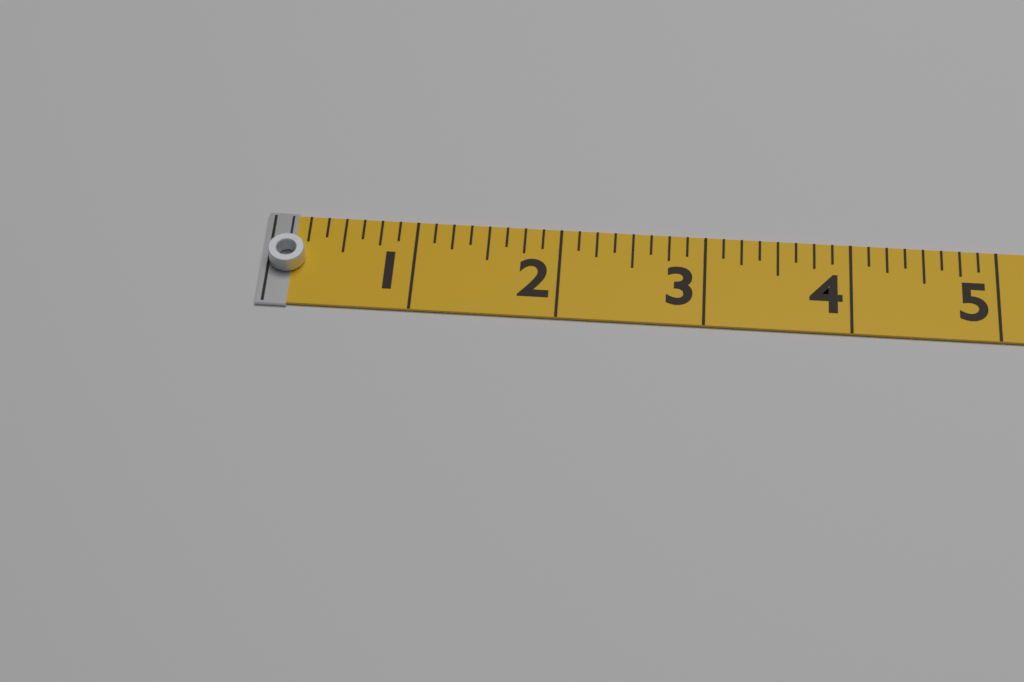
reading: 0.250 (no unit)
